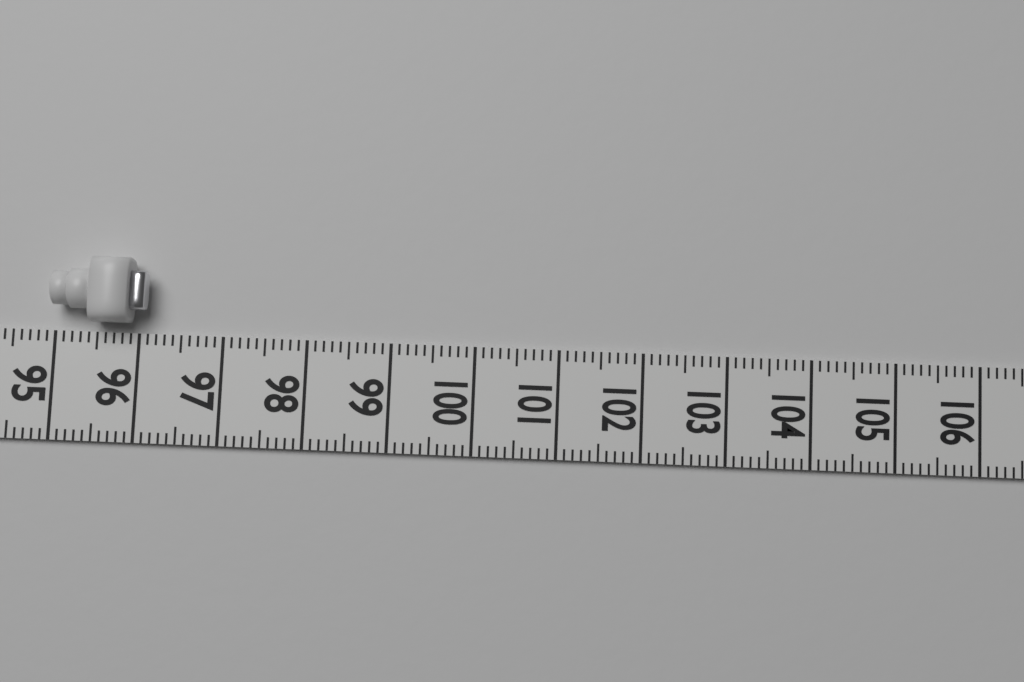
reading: 96.1 (no unit)
